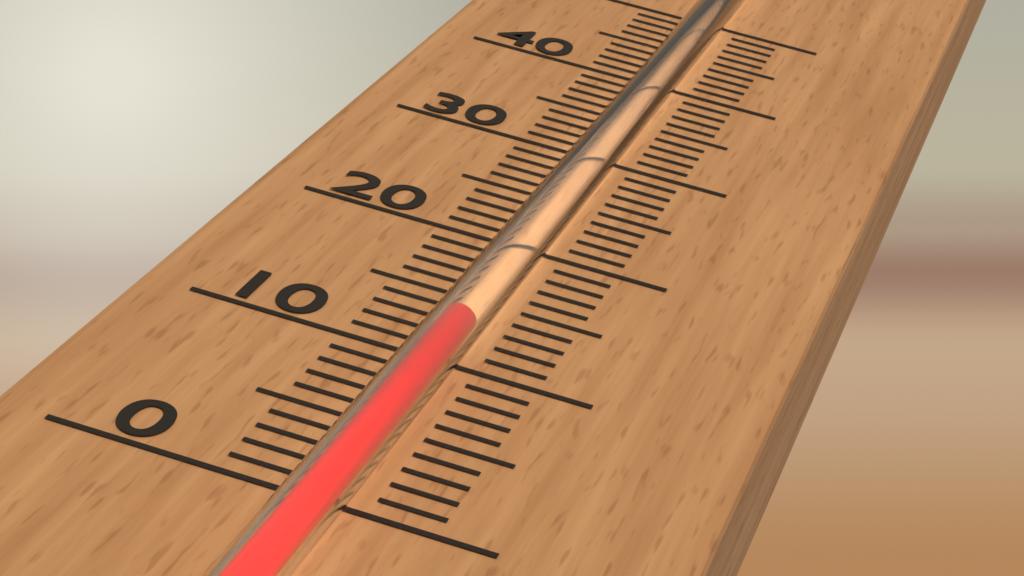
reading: 11 (no unit)
